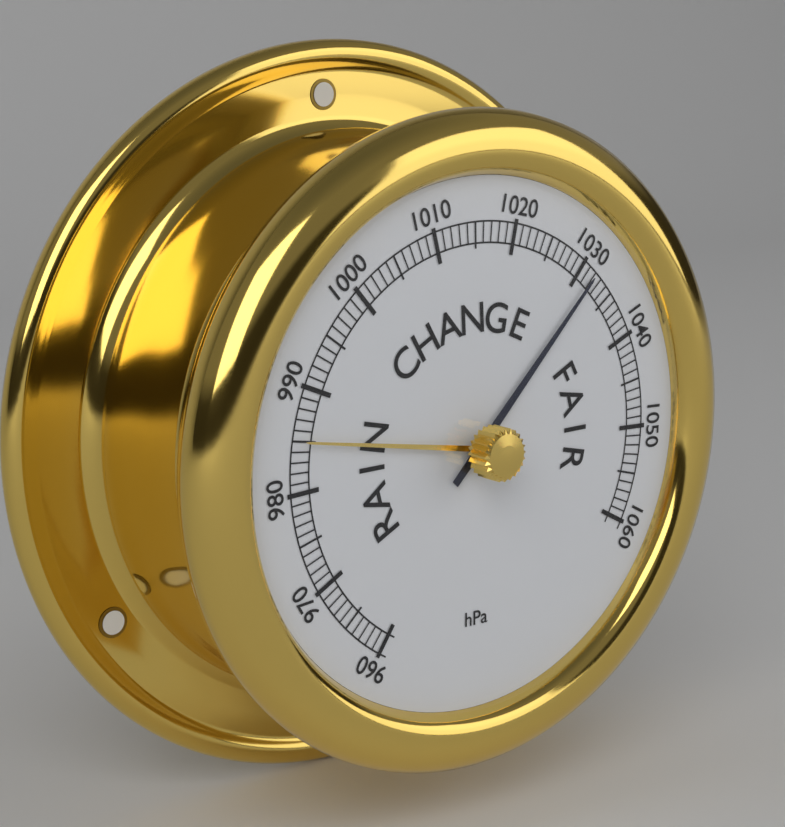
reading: 1032 hPa
